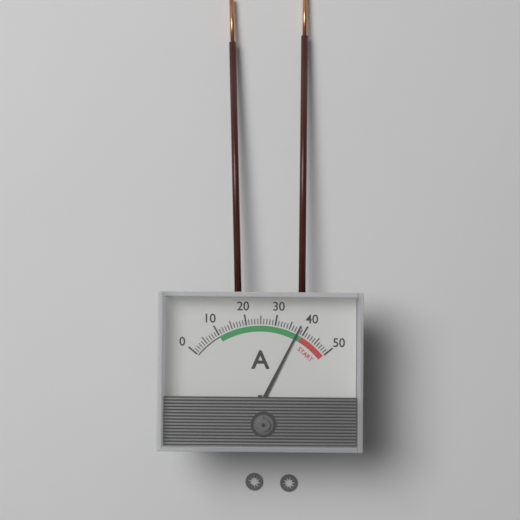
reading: 38 A
